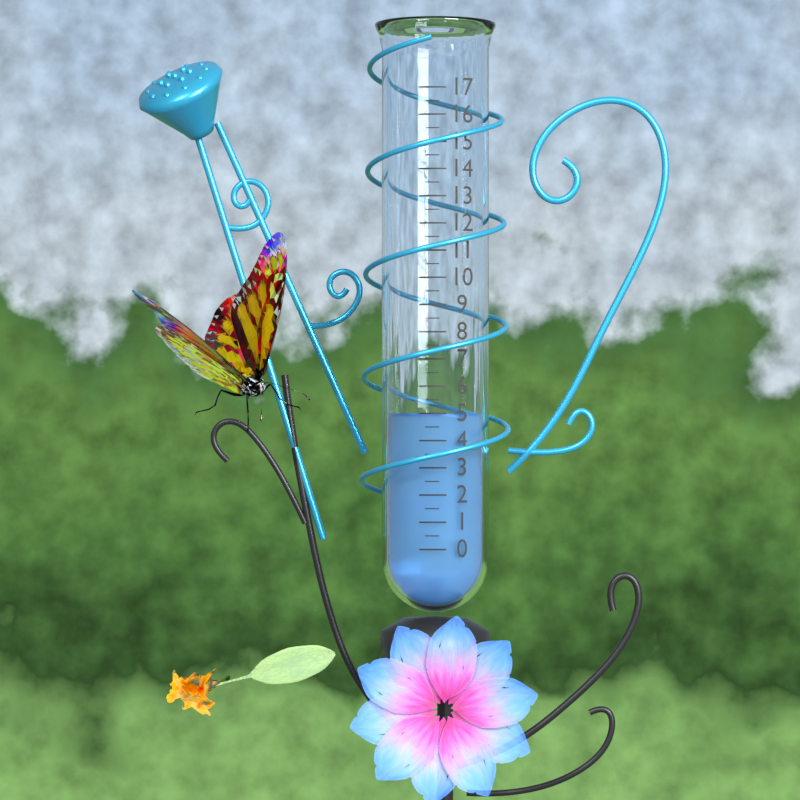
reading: 5.0 (no unit)
